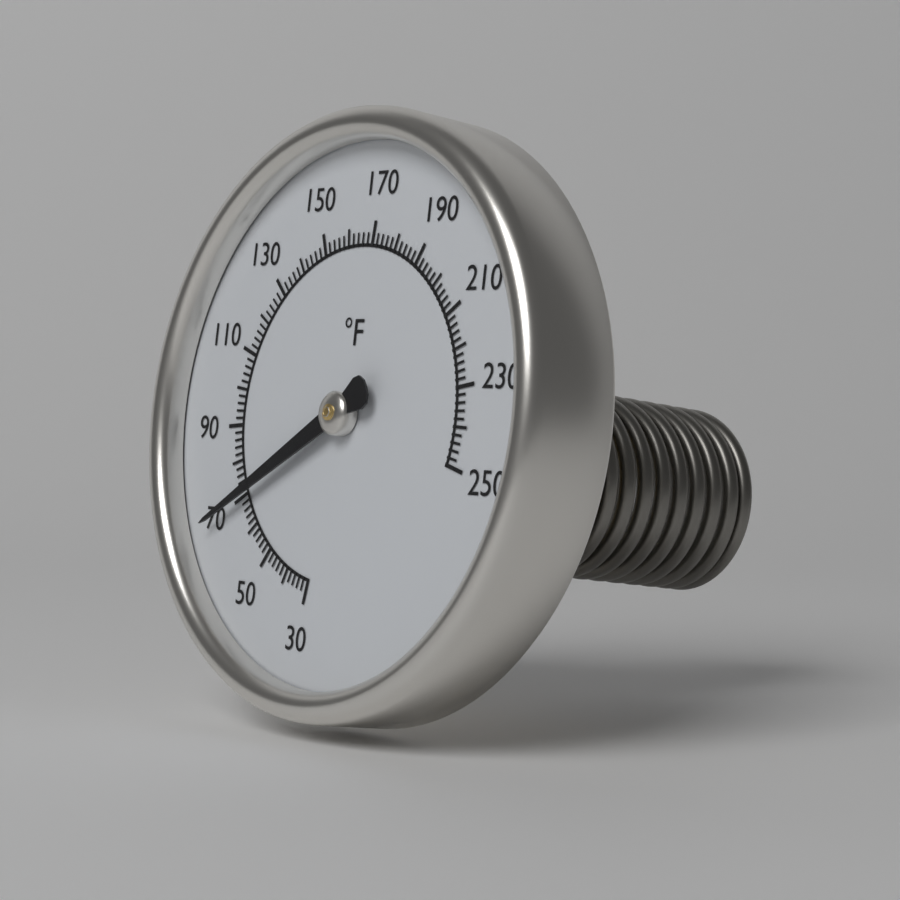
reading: 70 °F
